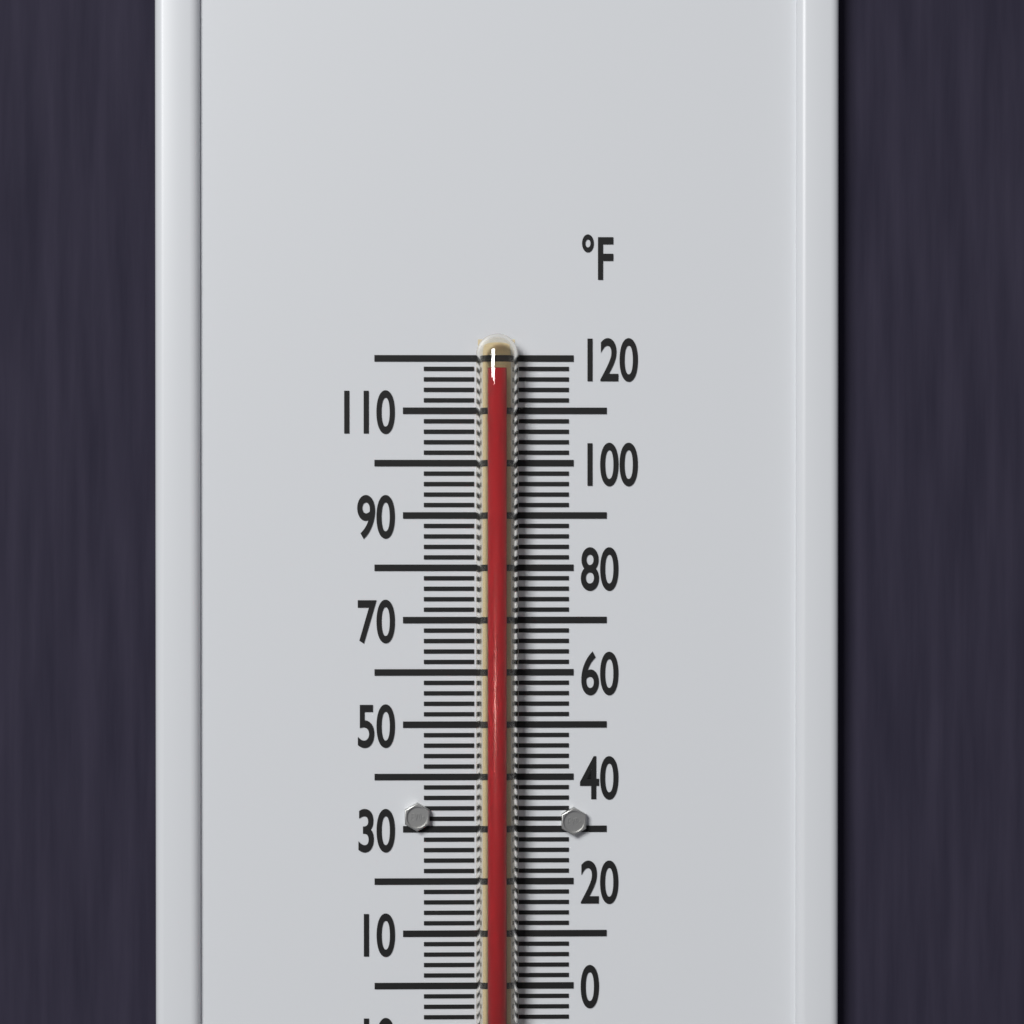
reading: 118 °F
